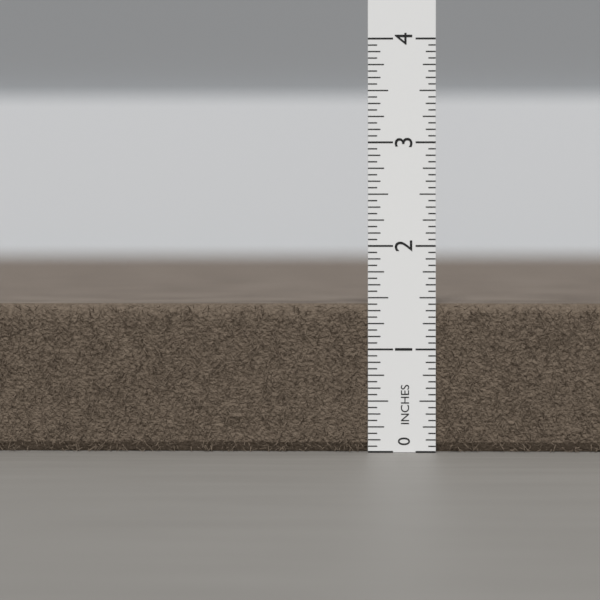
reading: 1.4375 in
